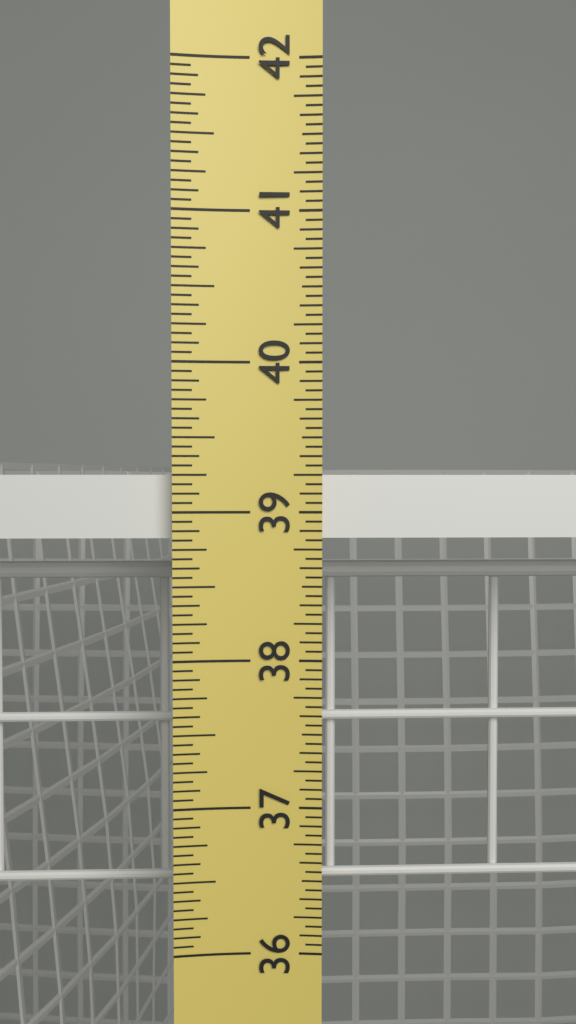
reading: 39.2500 in
